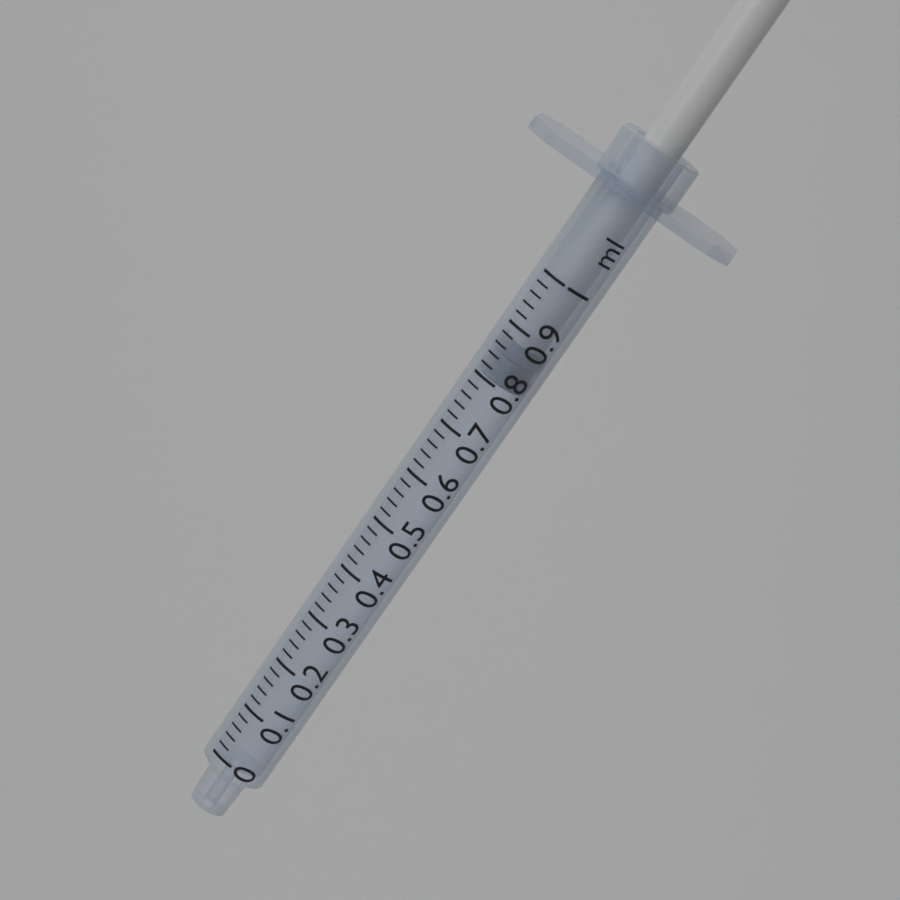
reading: 0.80 ml
